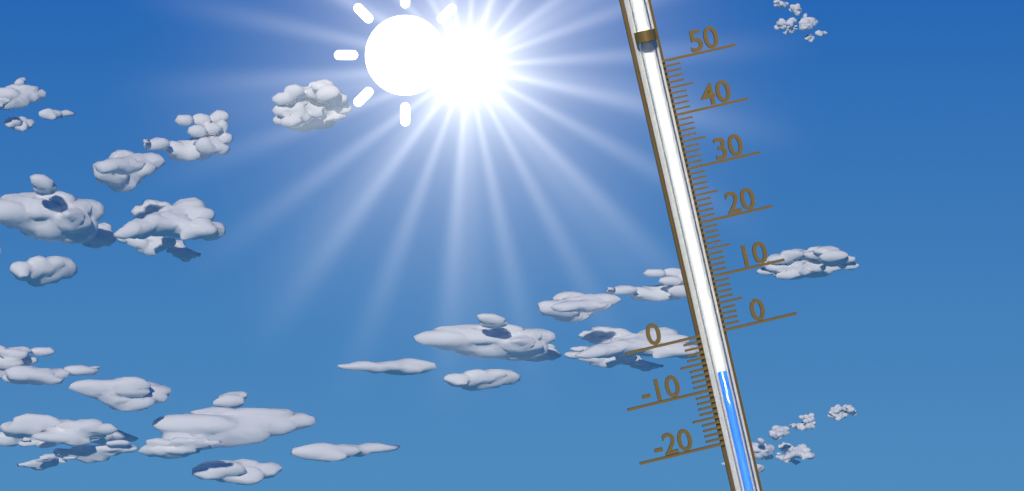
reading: -7 (no unit)
